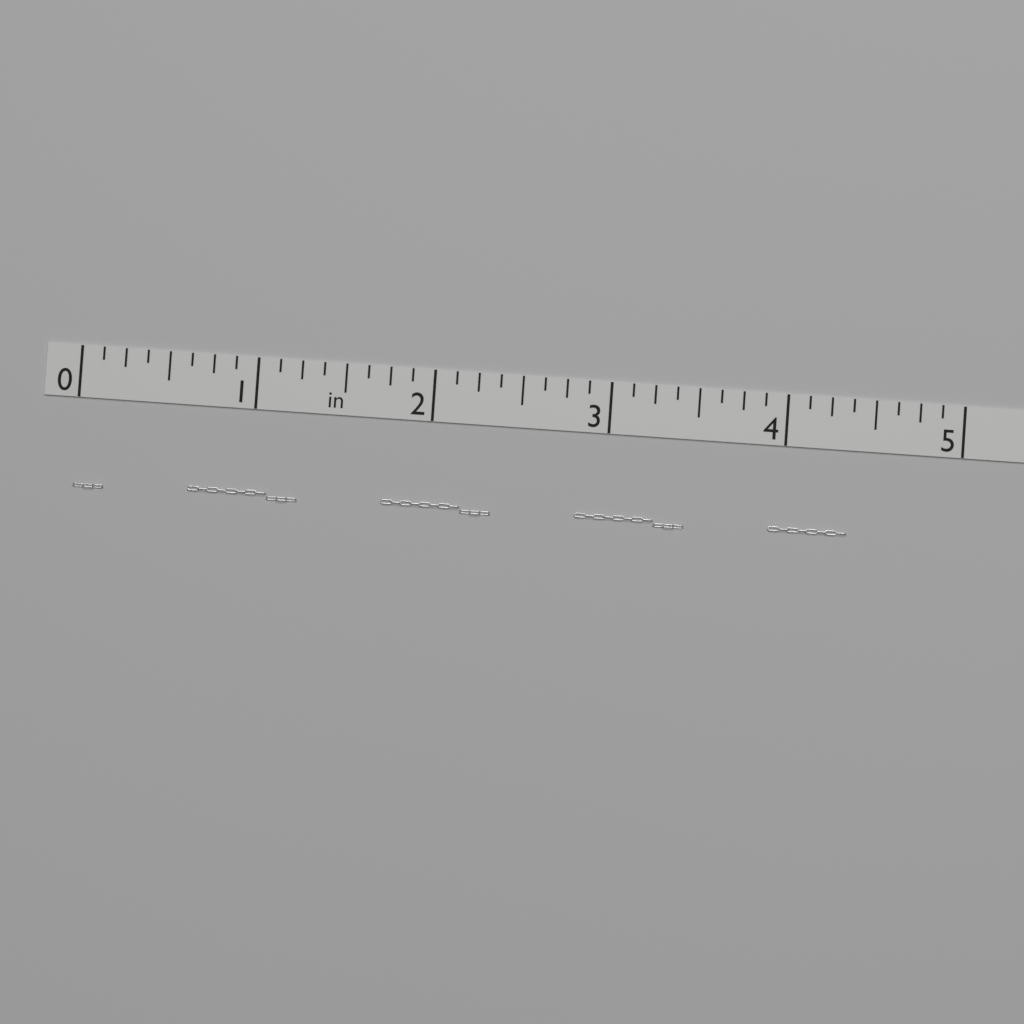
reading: 4.375 in
